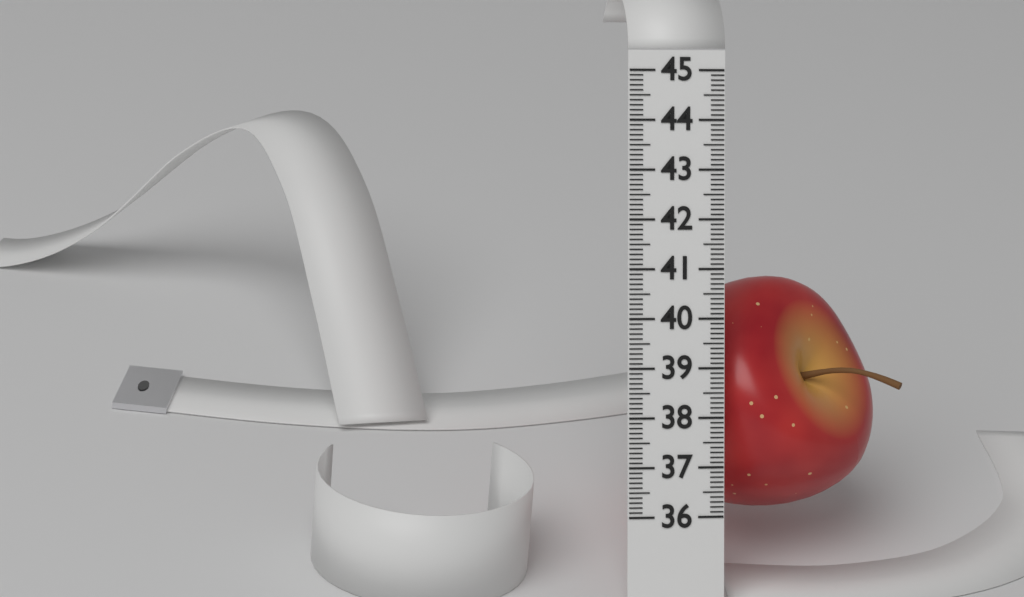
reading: 40.8 (no unit)
